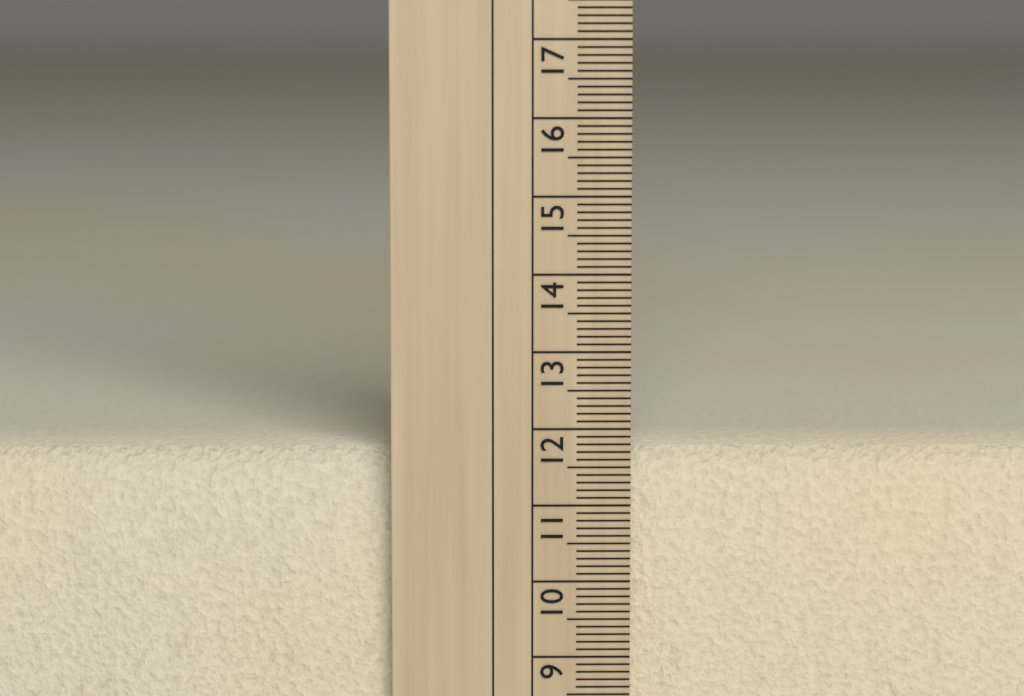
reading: 11.7 cm
